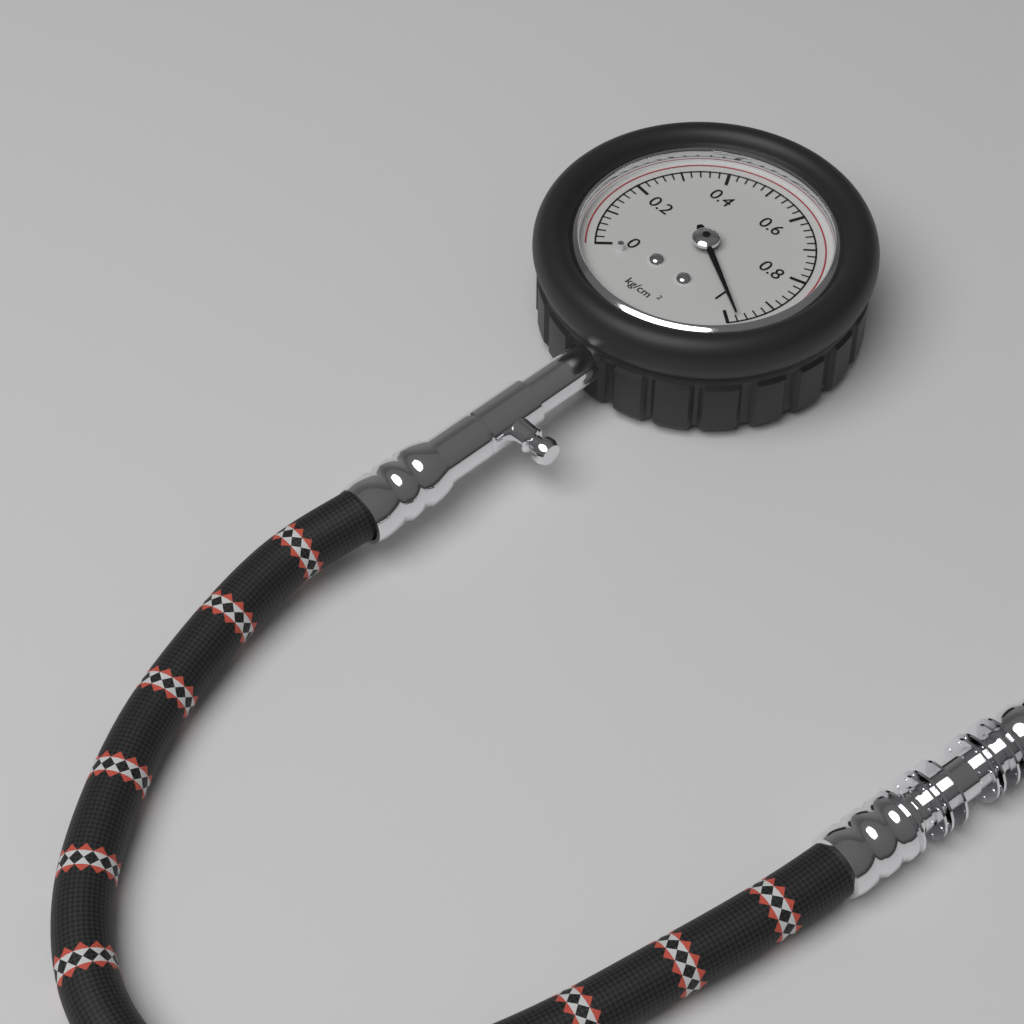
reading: 0.98 kg/cm²
